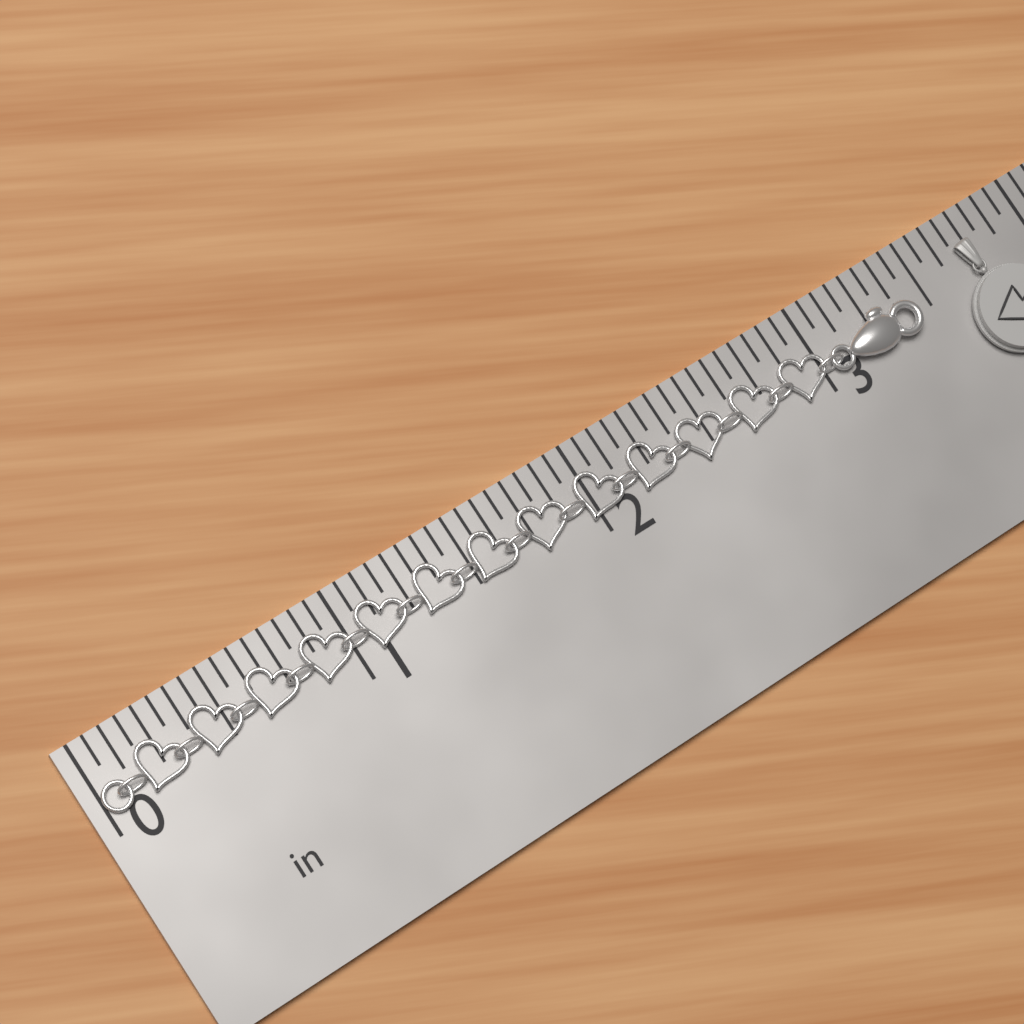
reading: 3.4375 in
